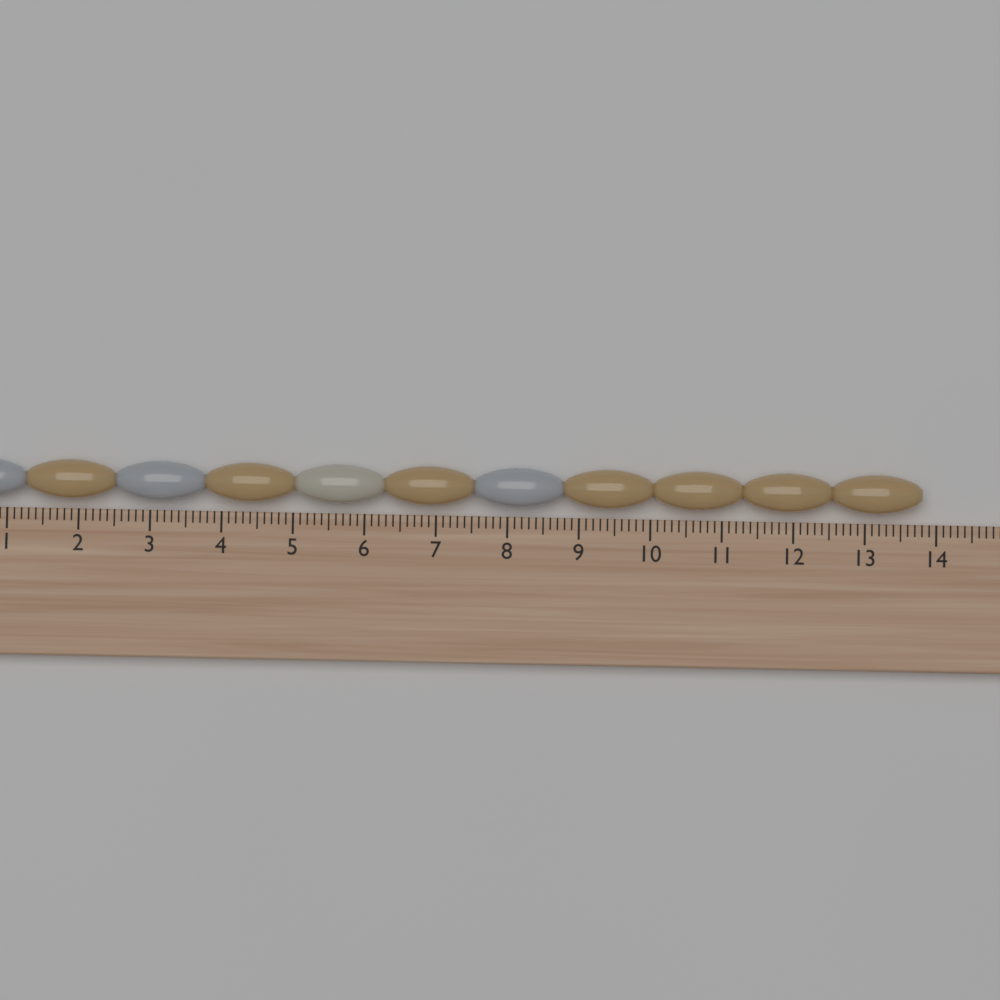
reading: 13.8 (no unit)
